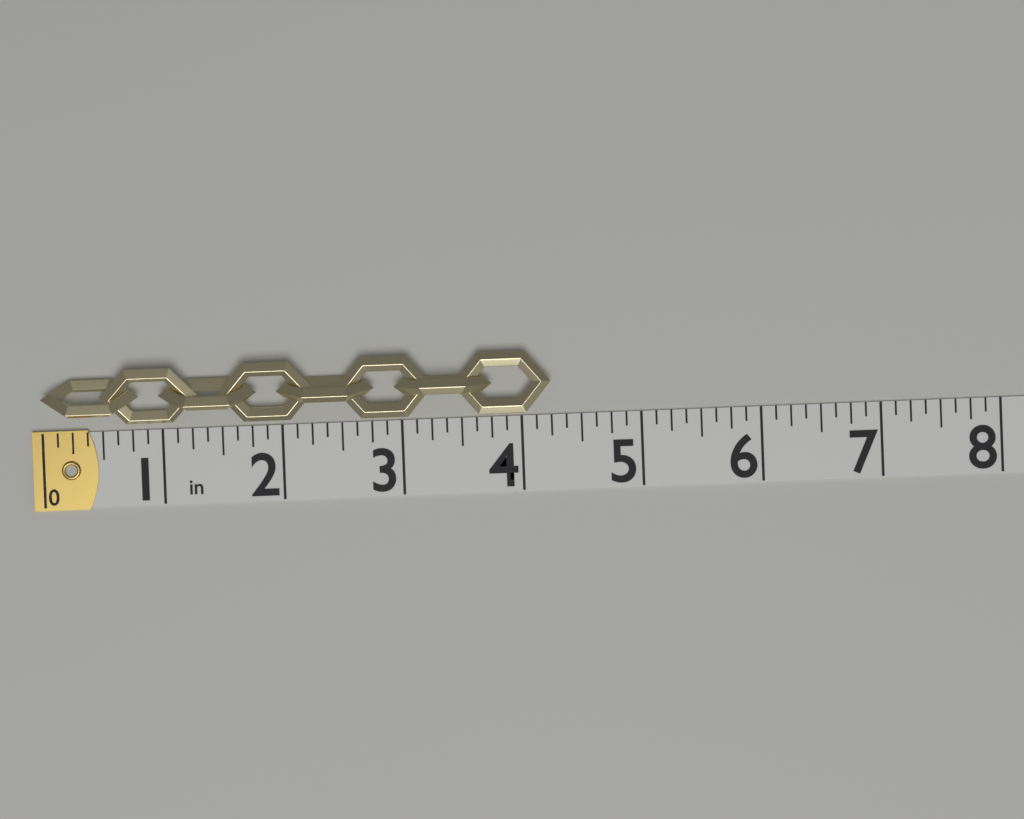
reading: 4.250 in
